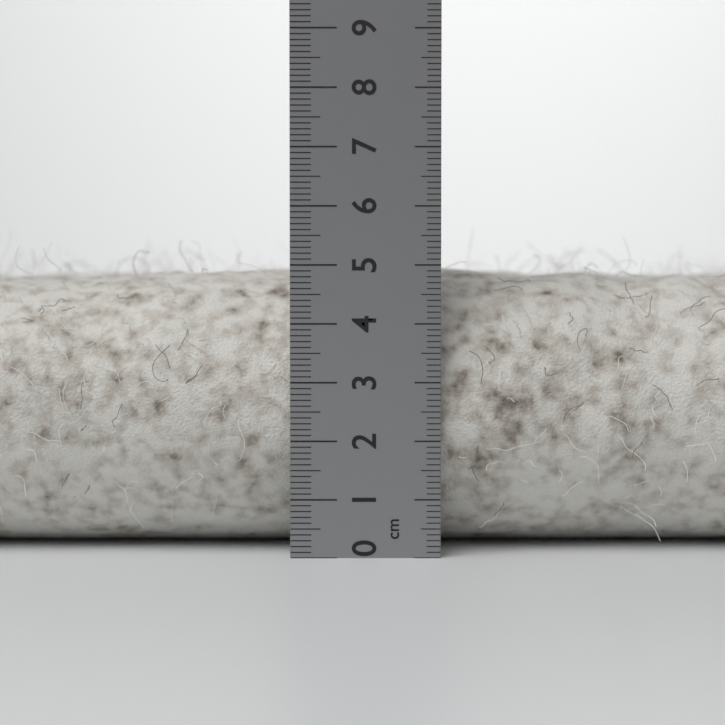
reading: 5.0 cm
